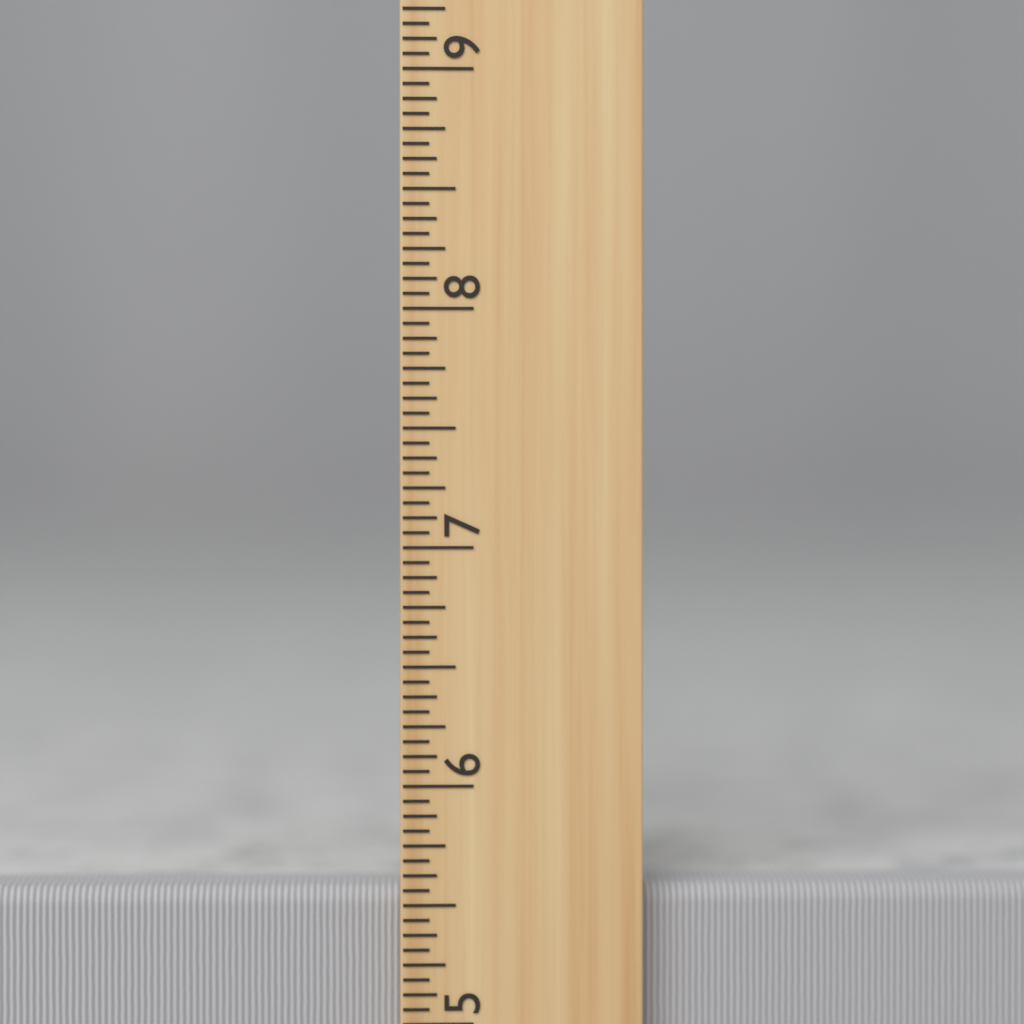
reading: 5.5625 inch
